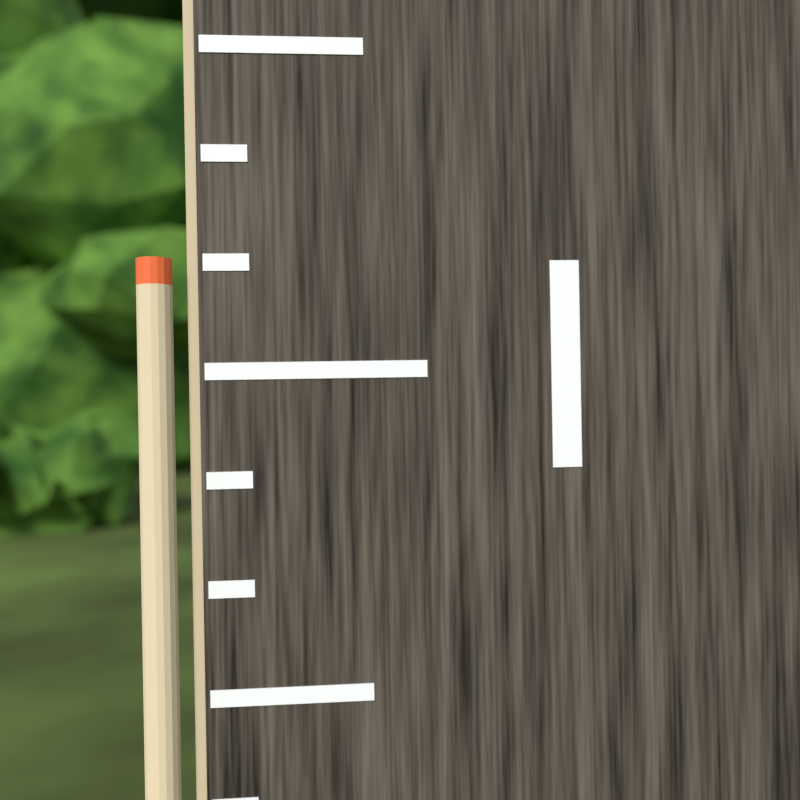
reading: 1.083333 (no unit)
